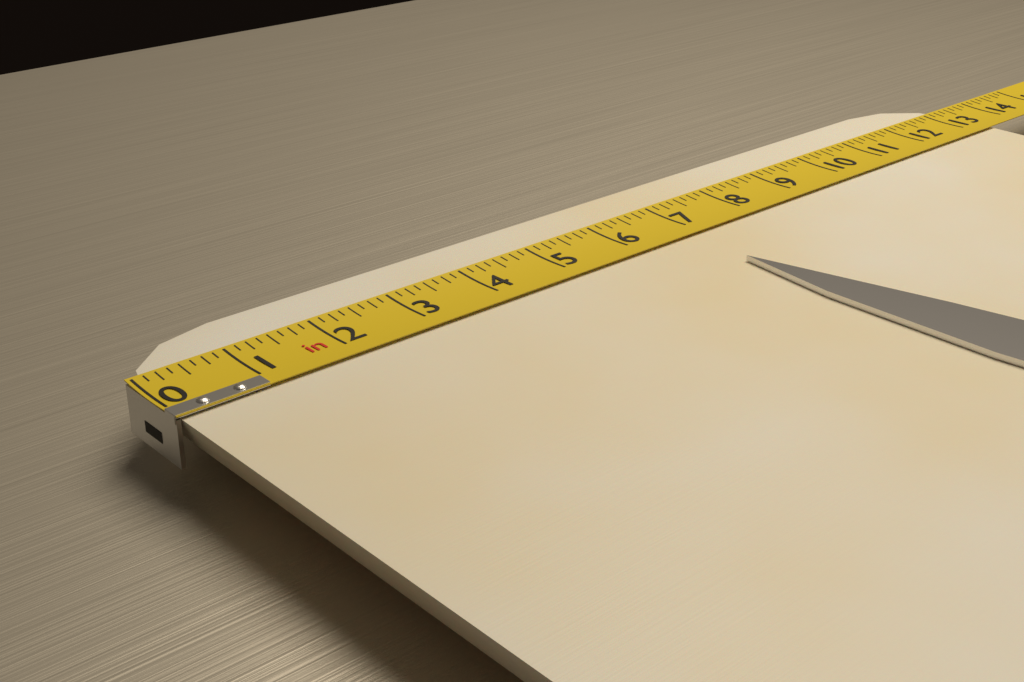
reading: 13.375 in
